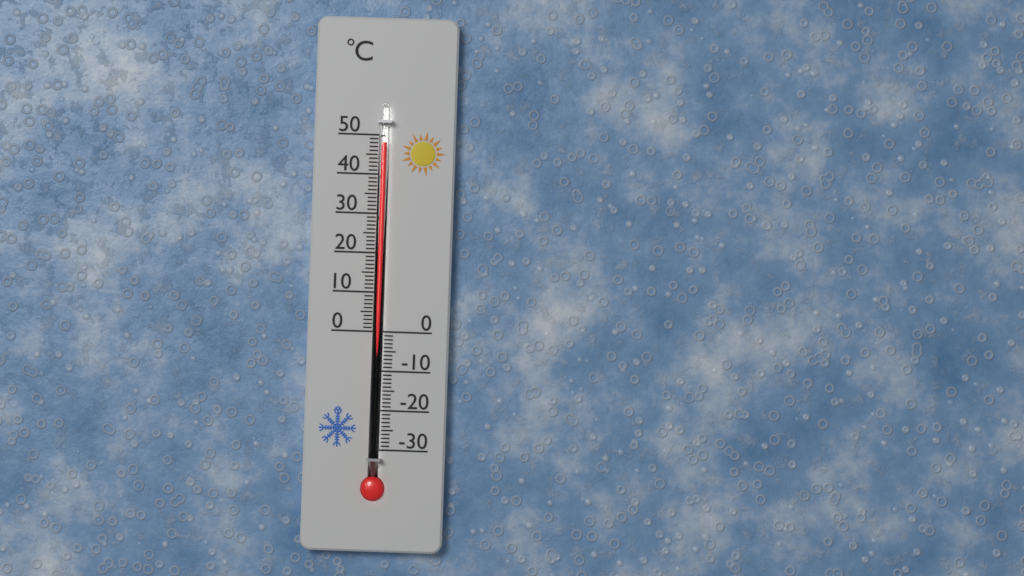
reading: 48 °C
